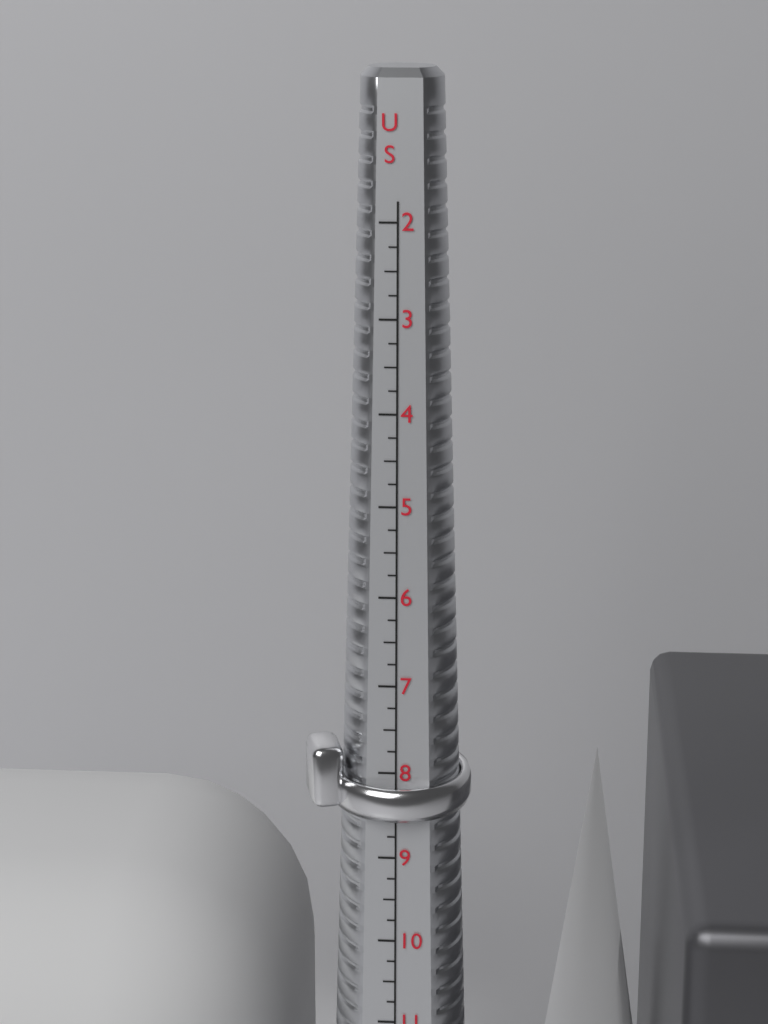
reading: 8.50 US
